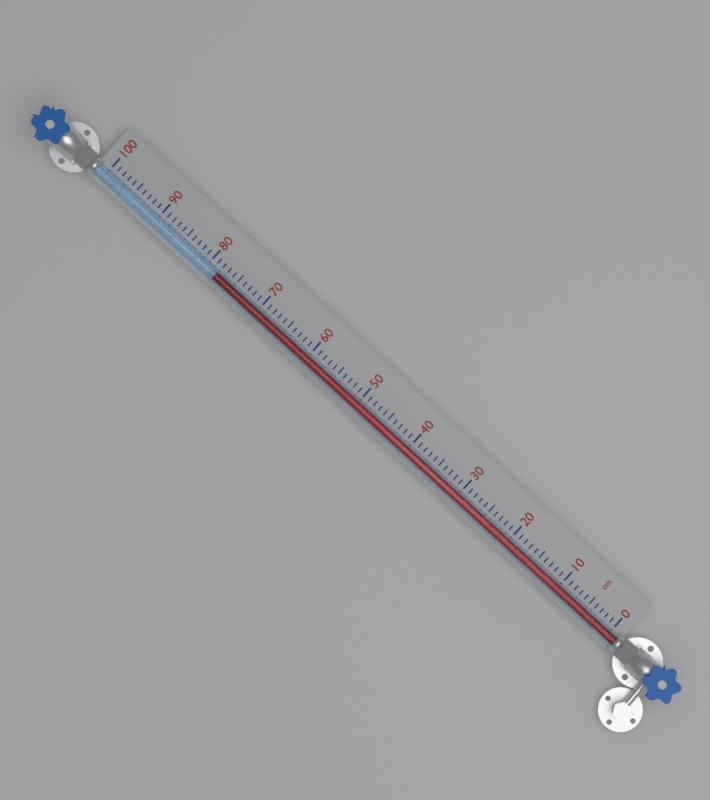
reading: 78 cm
